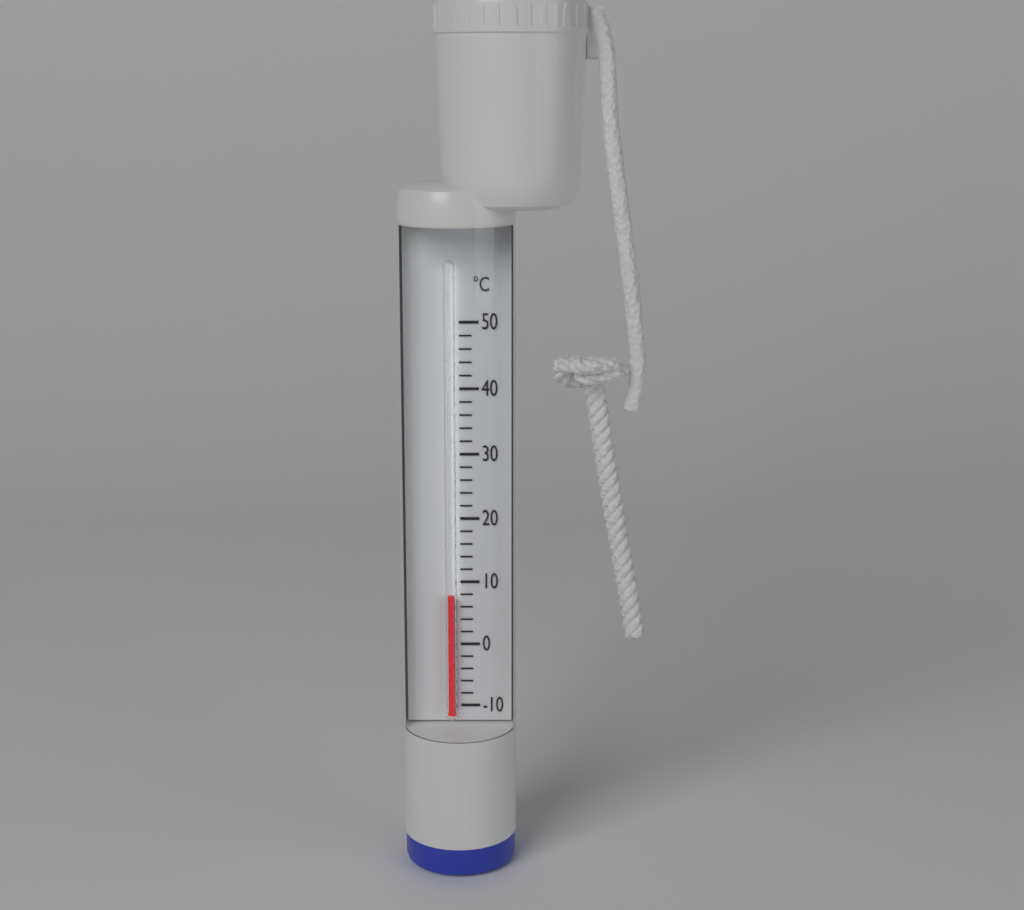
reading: 8 °C
